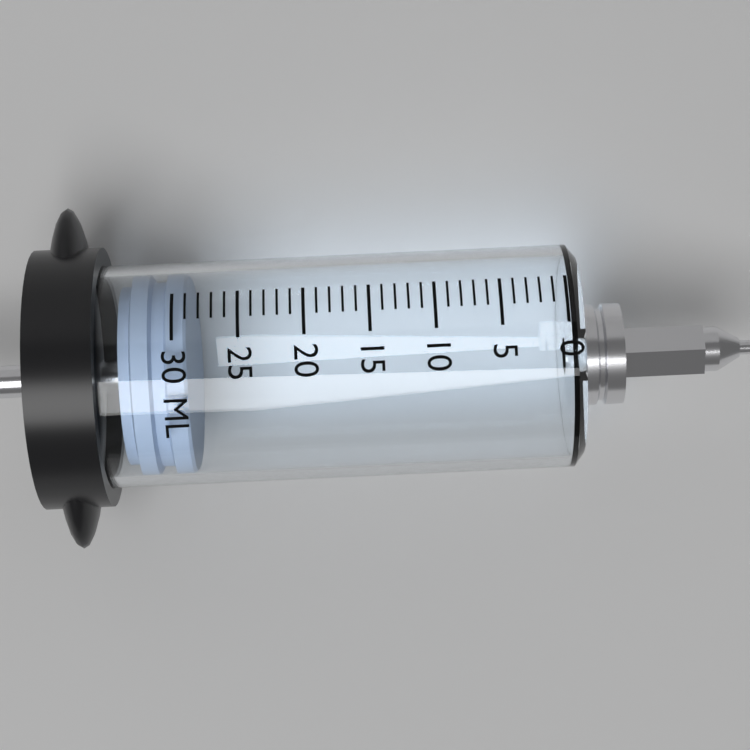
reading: 29 ml
